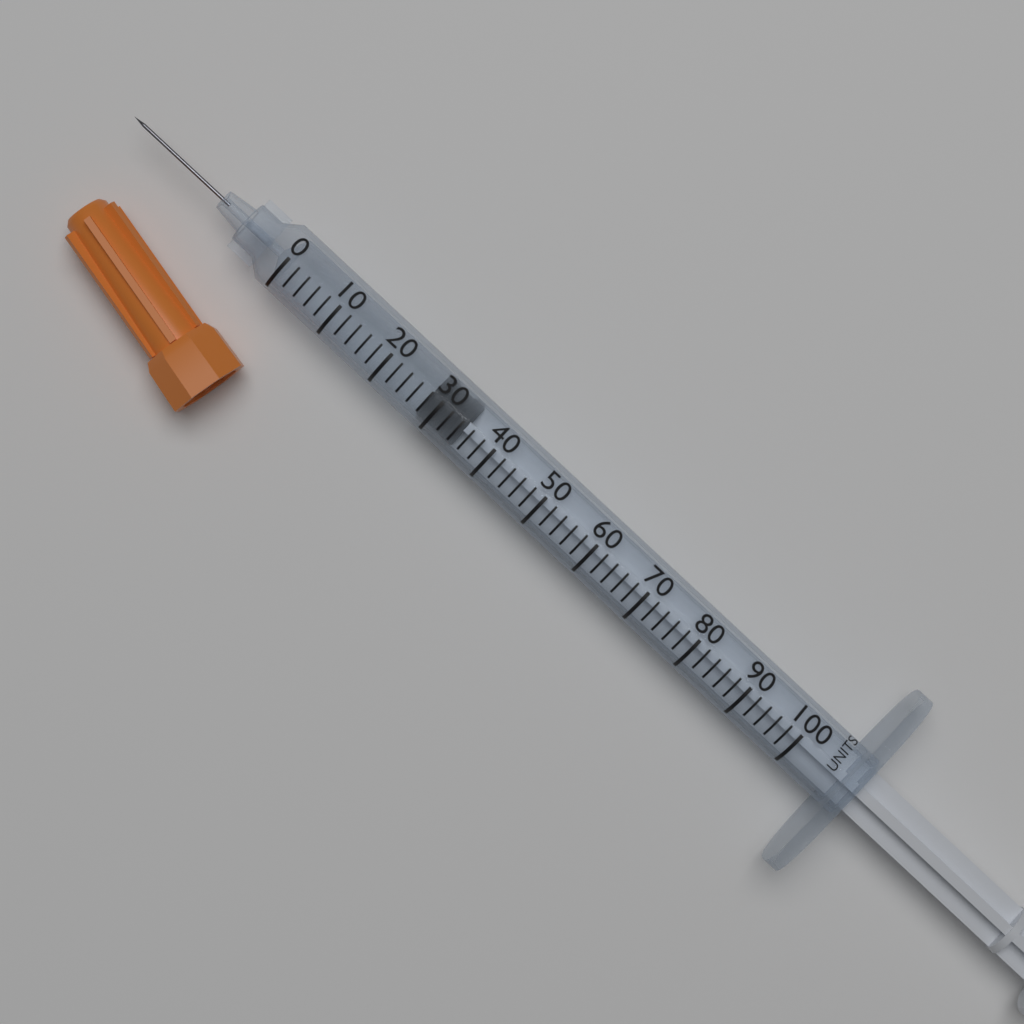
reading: 28 units
